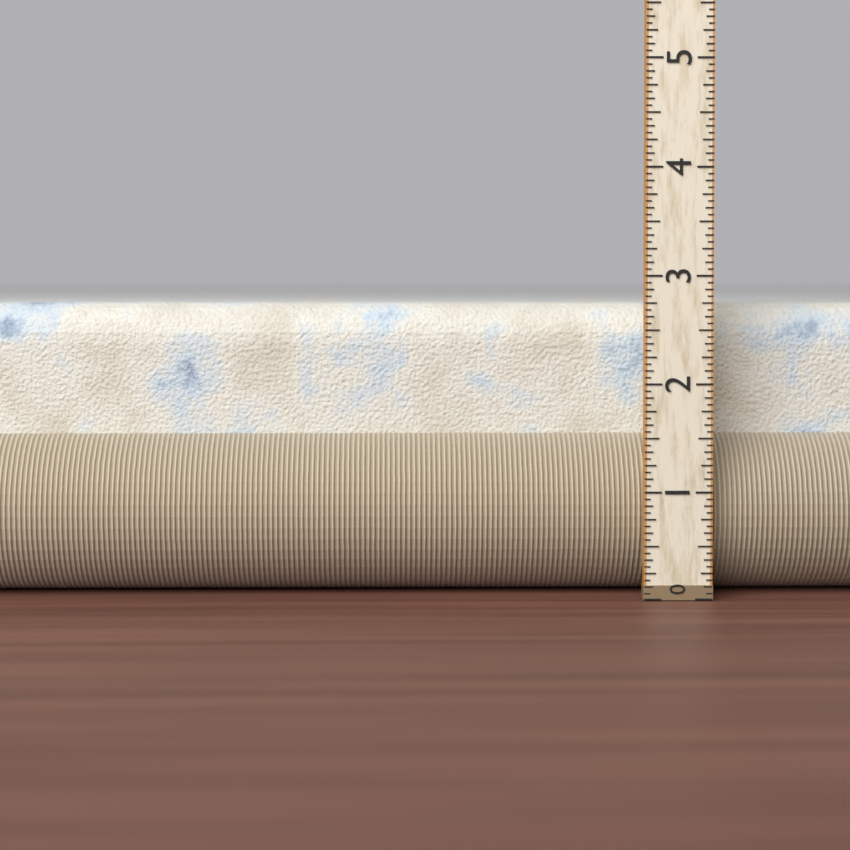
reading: 2.7500 (no unit)
